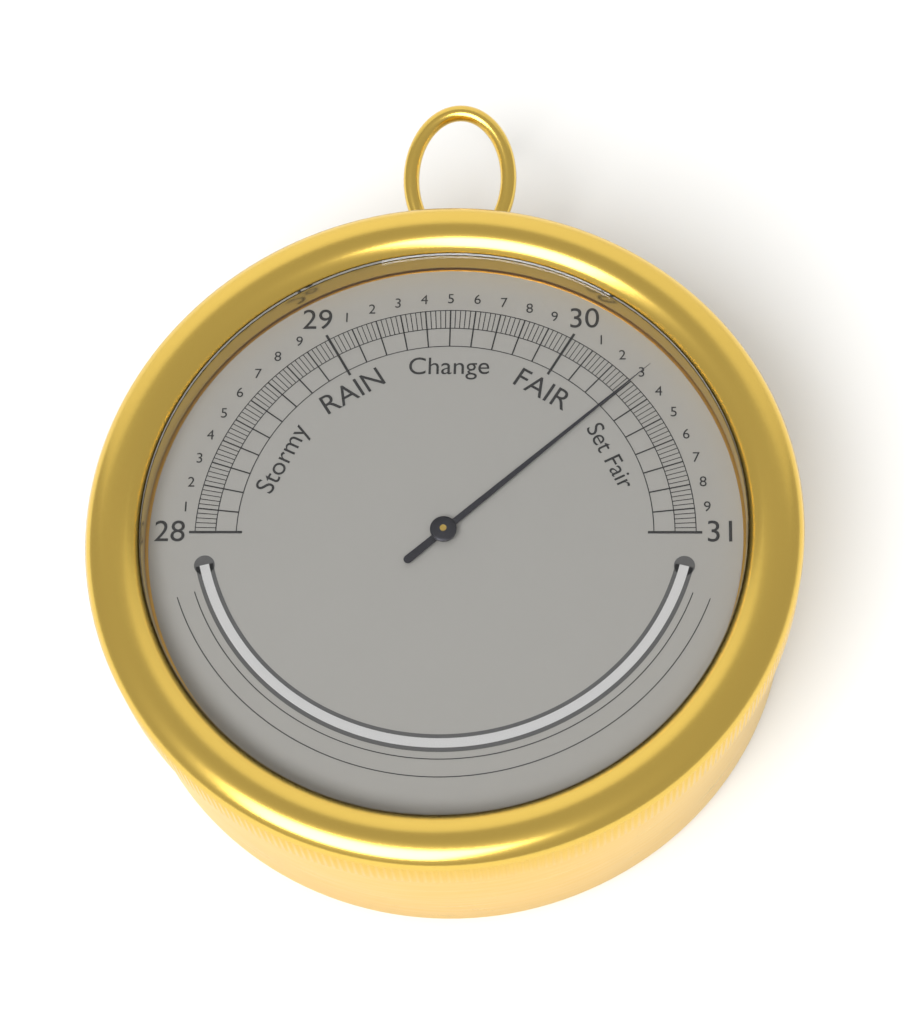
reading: 30.30 inHg
